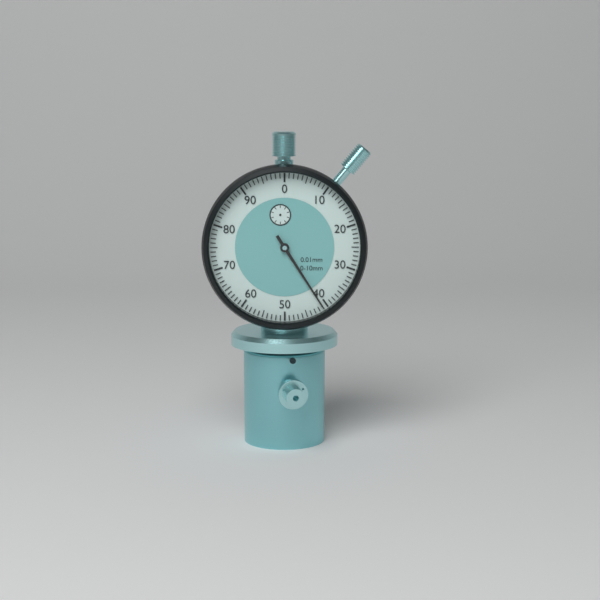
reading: 0.41 mm
